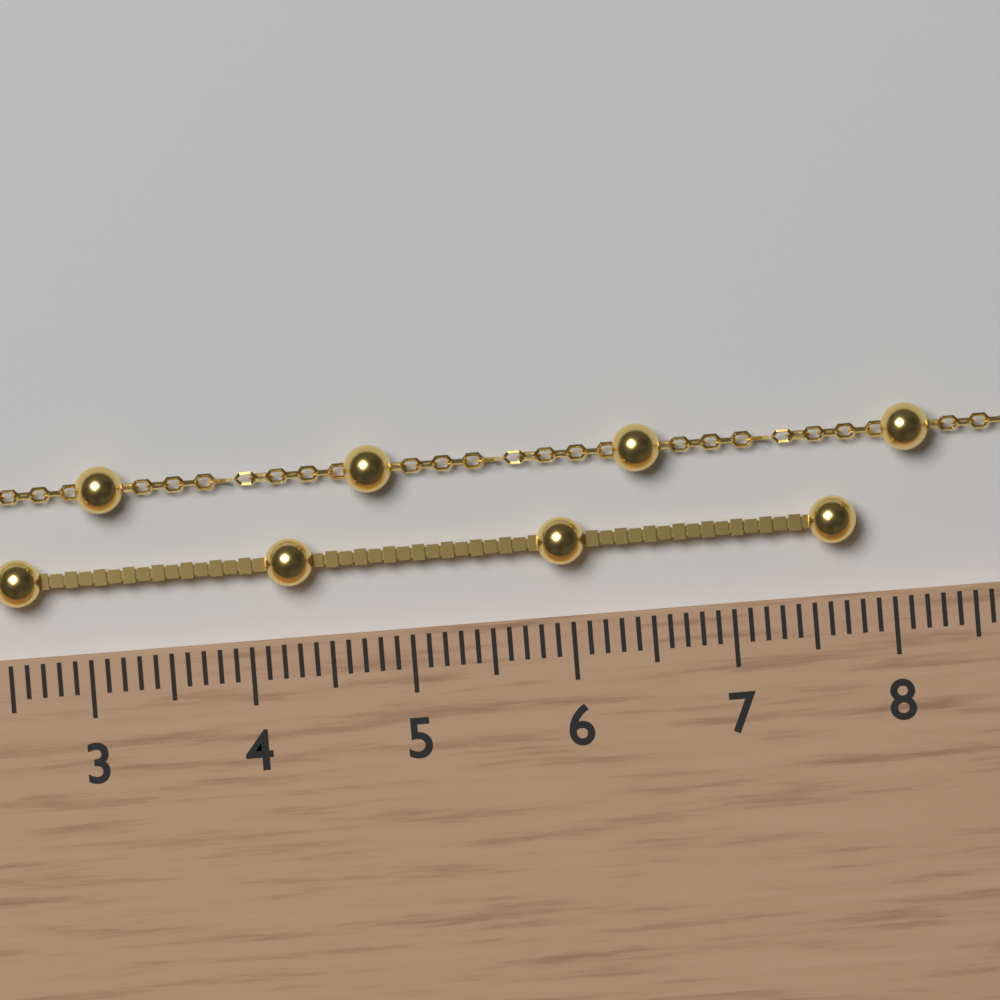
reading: 7.8 cm
